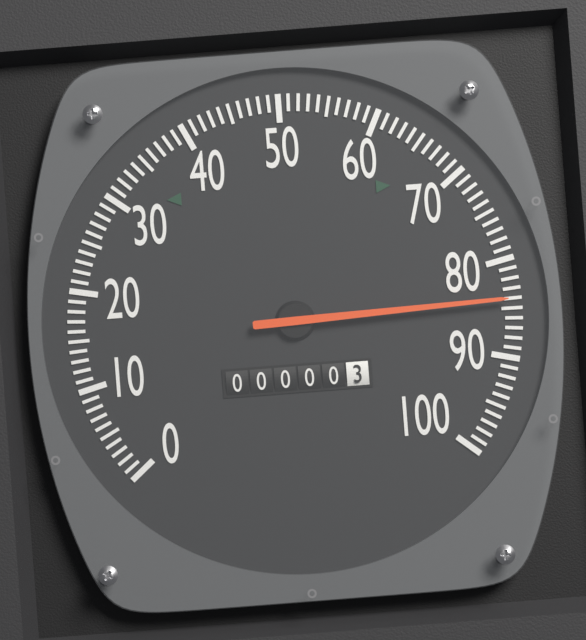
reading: 84 (no unit)
